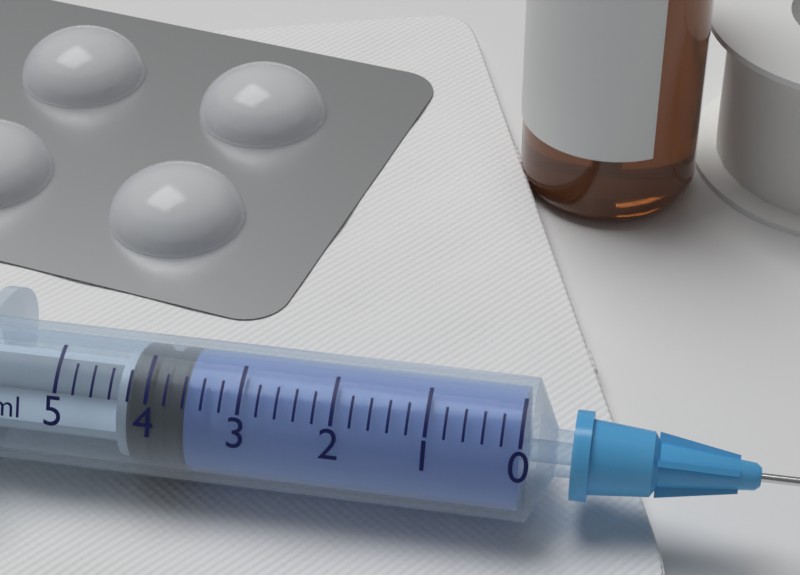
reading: 3.6 ml
